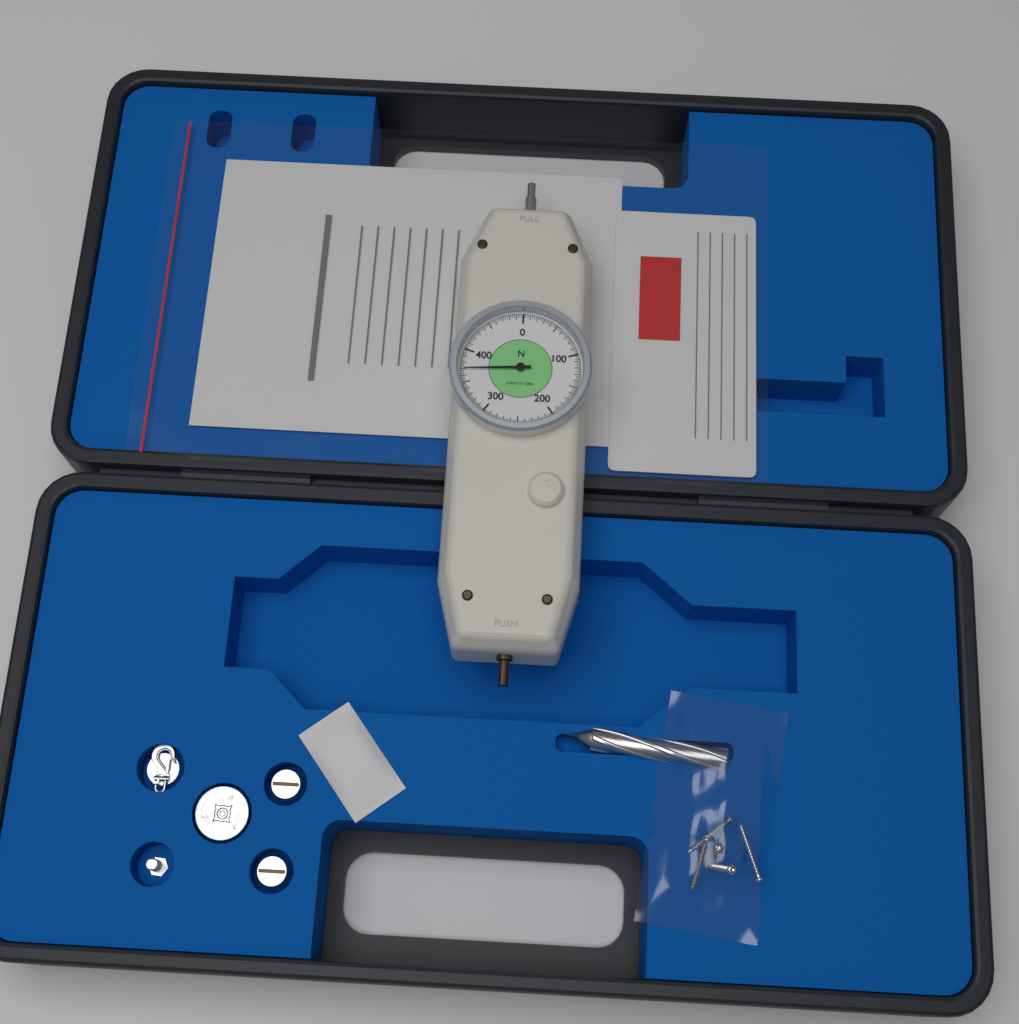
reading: 370.0 N
